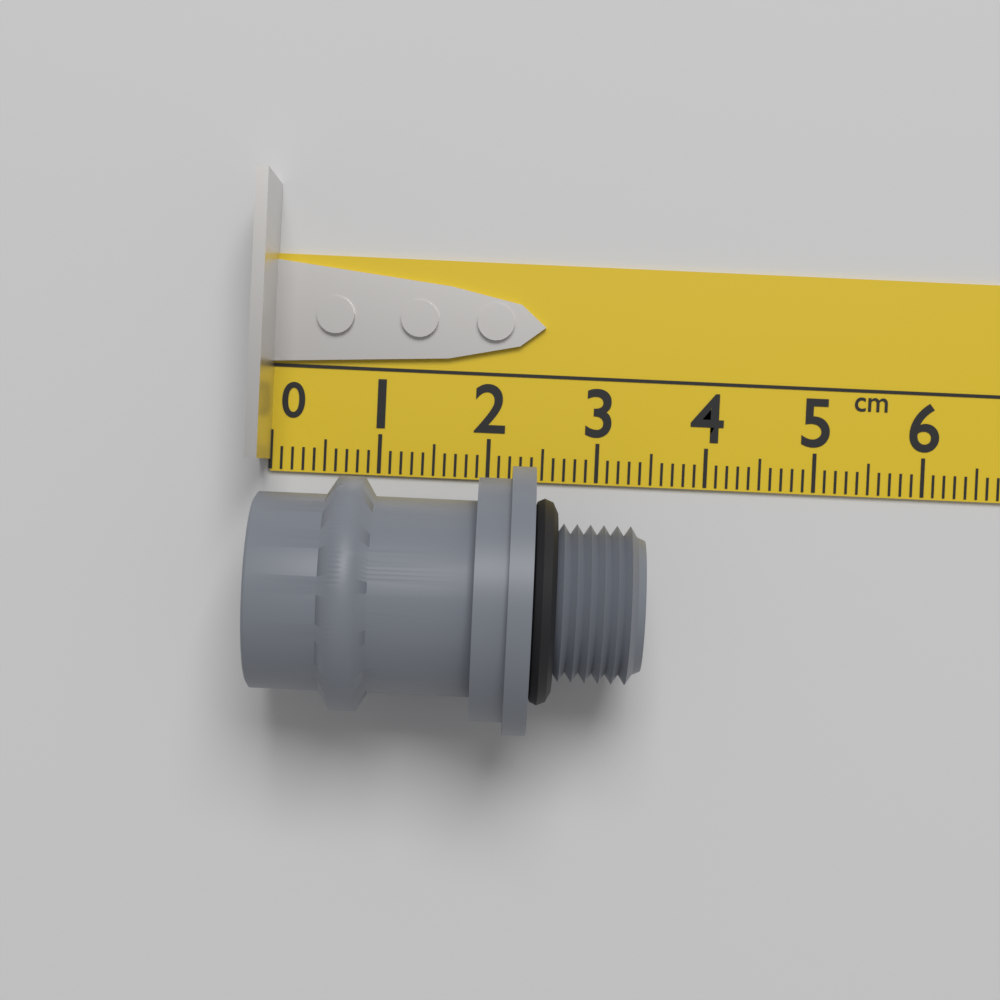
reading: 3.4 cm
